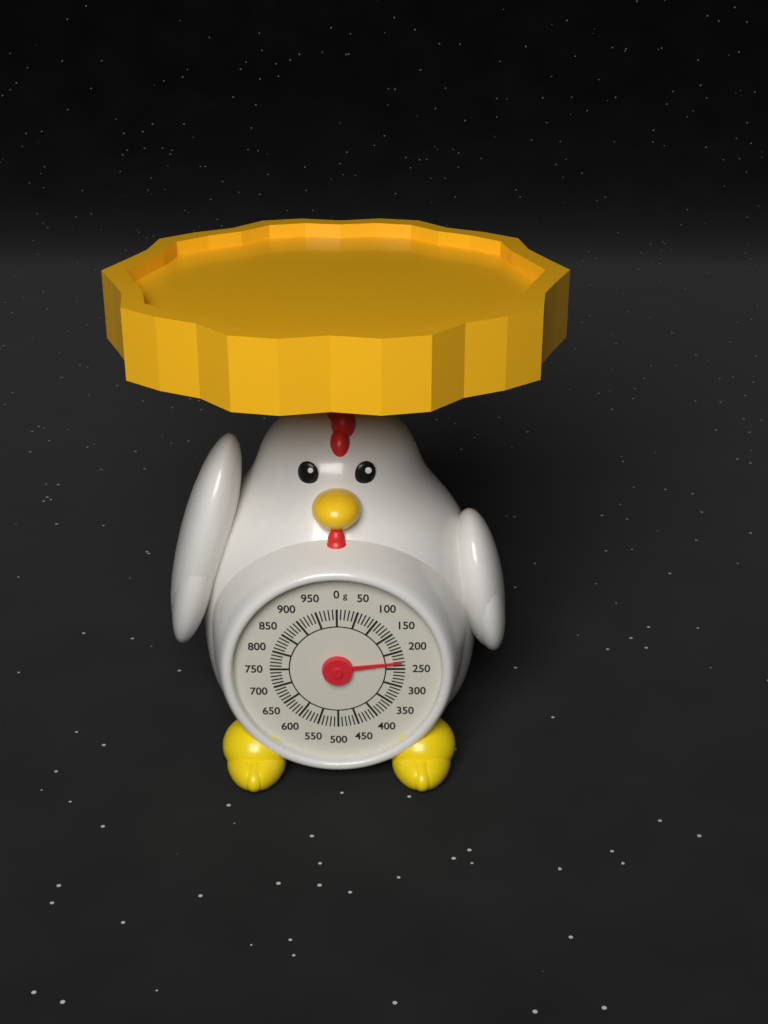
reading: 230 g
